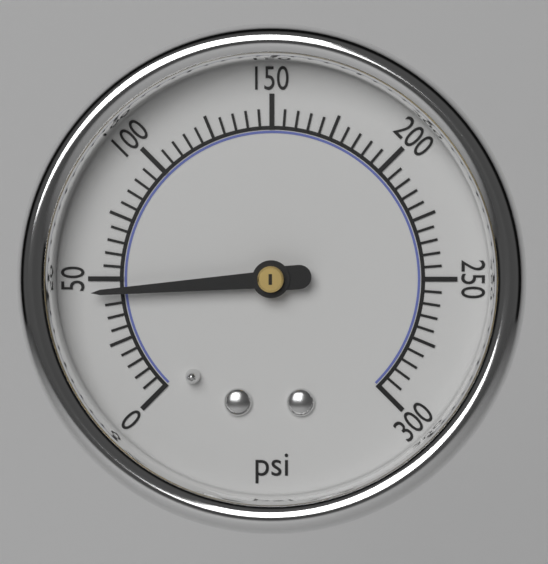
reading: 45 psi
